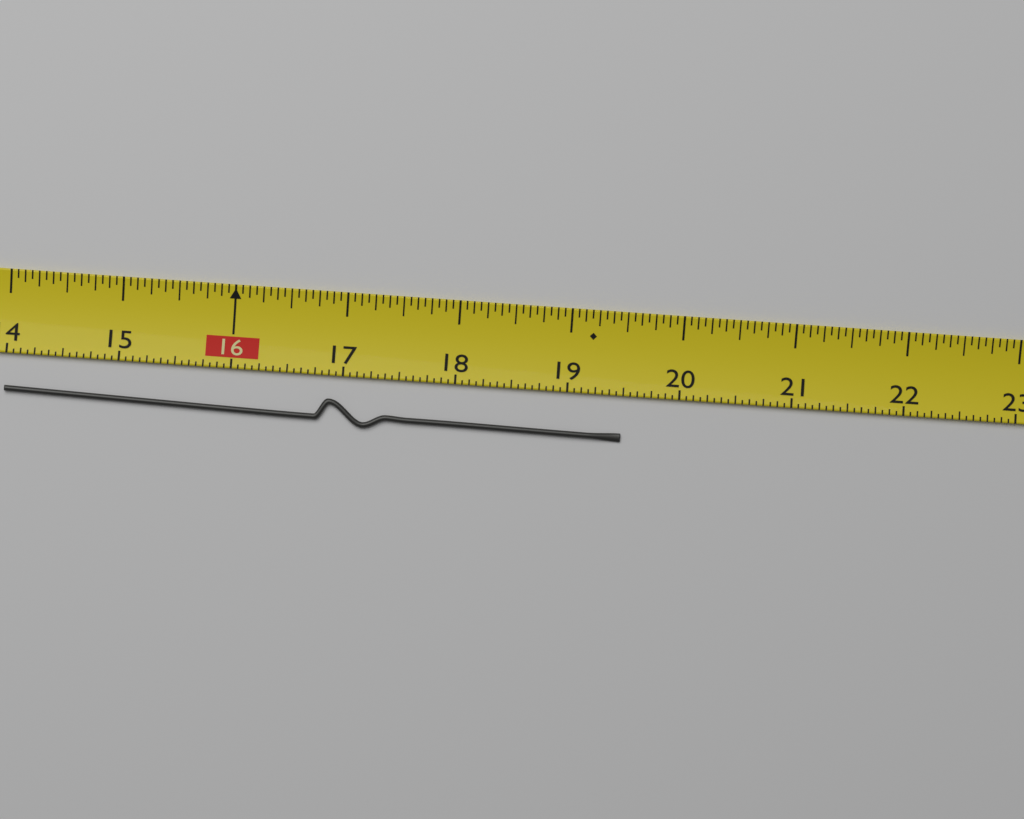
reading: 19.5000 (no unit)
